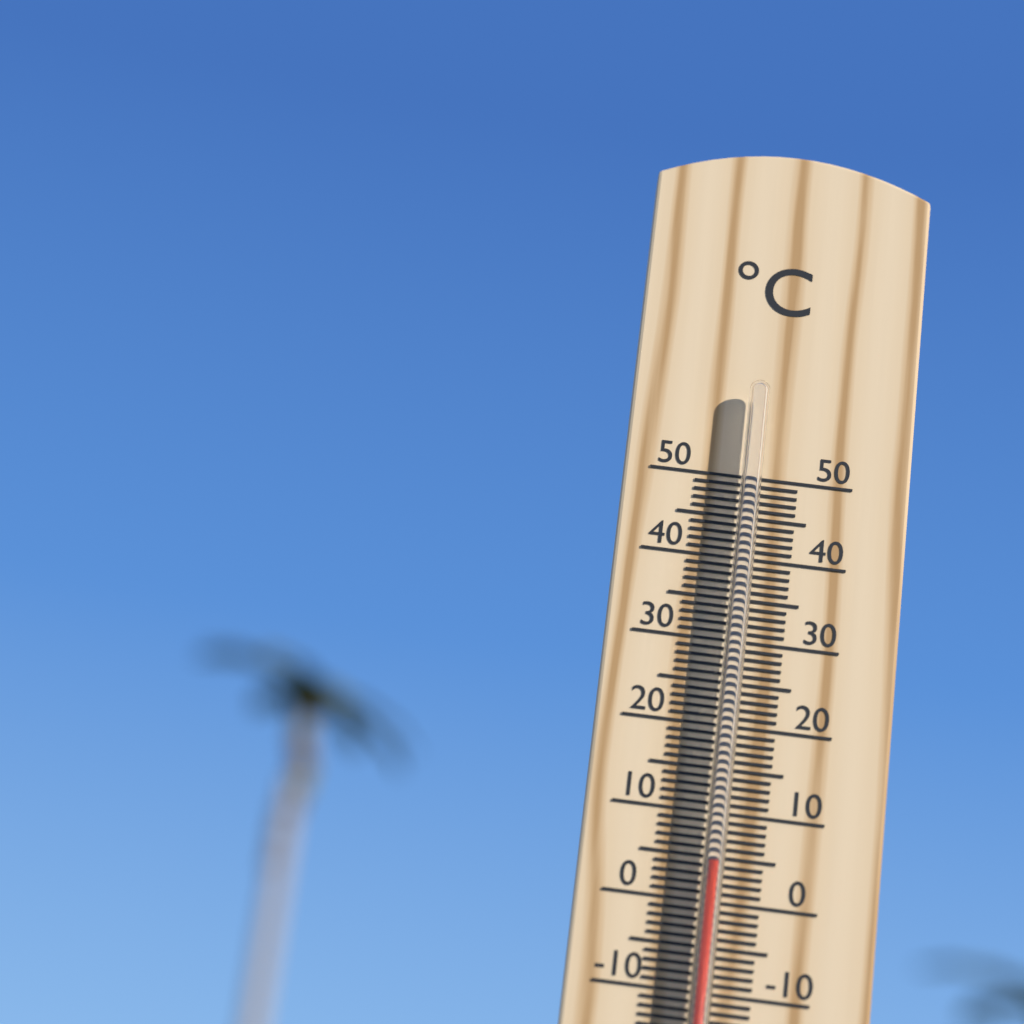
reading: 4 °C
